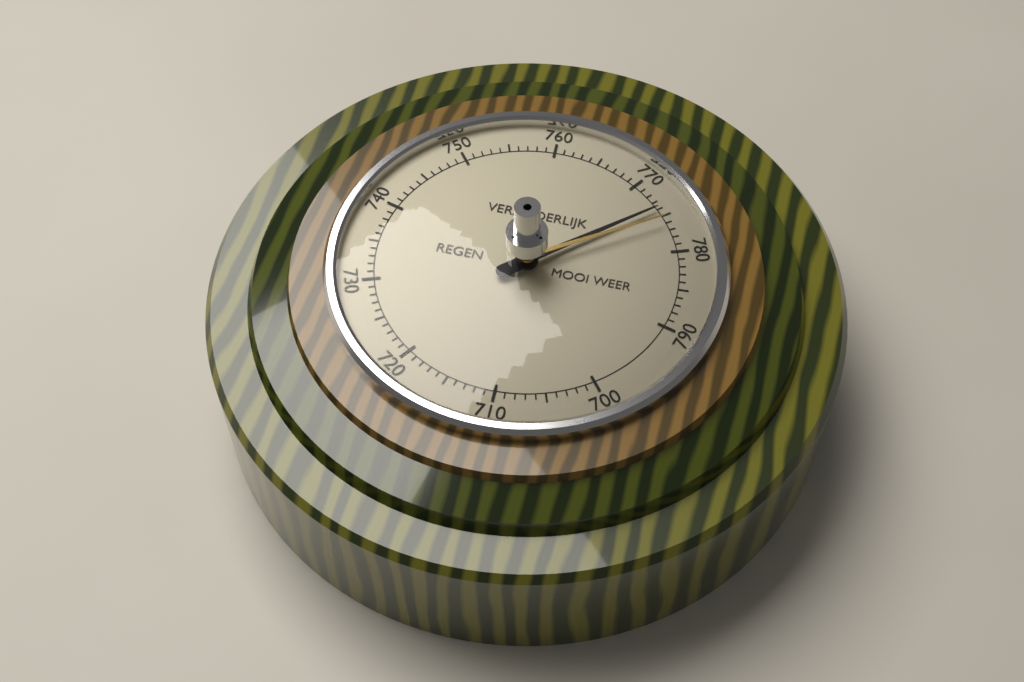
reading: 774 (no unit)
